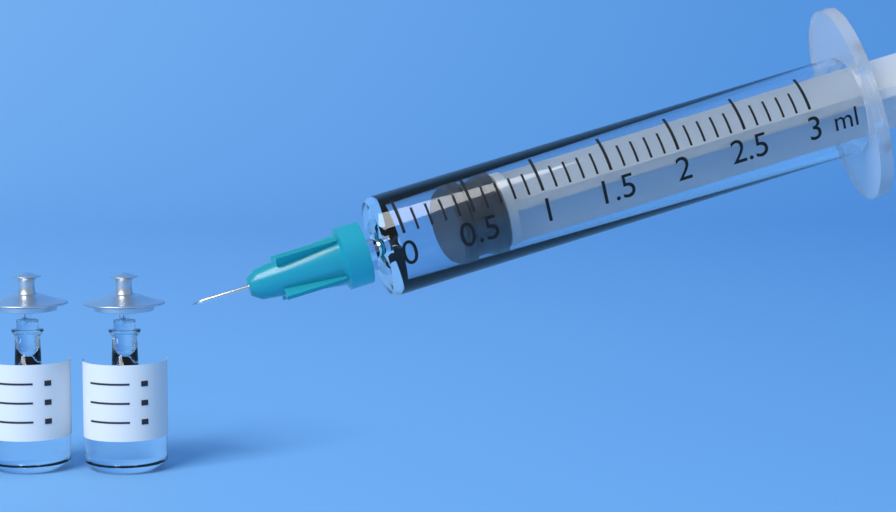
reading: 0.4 ml
